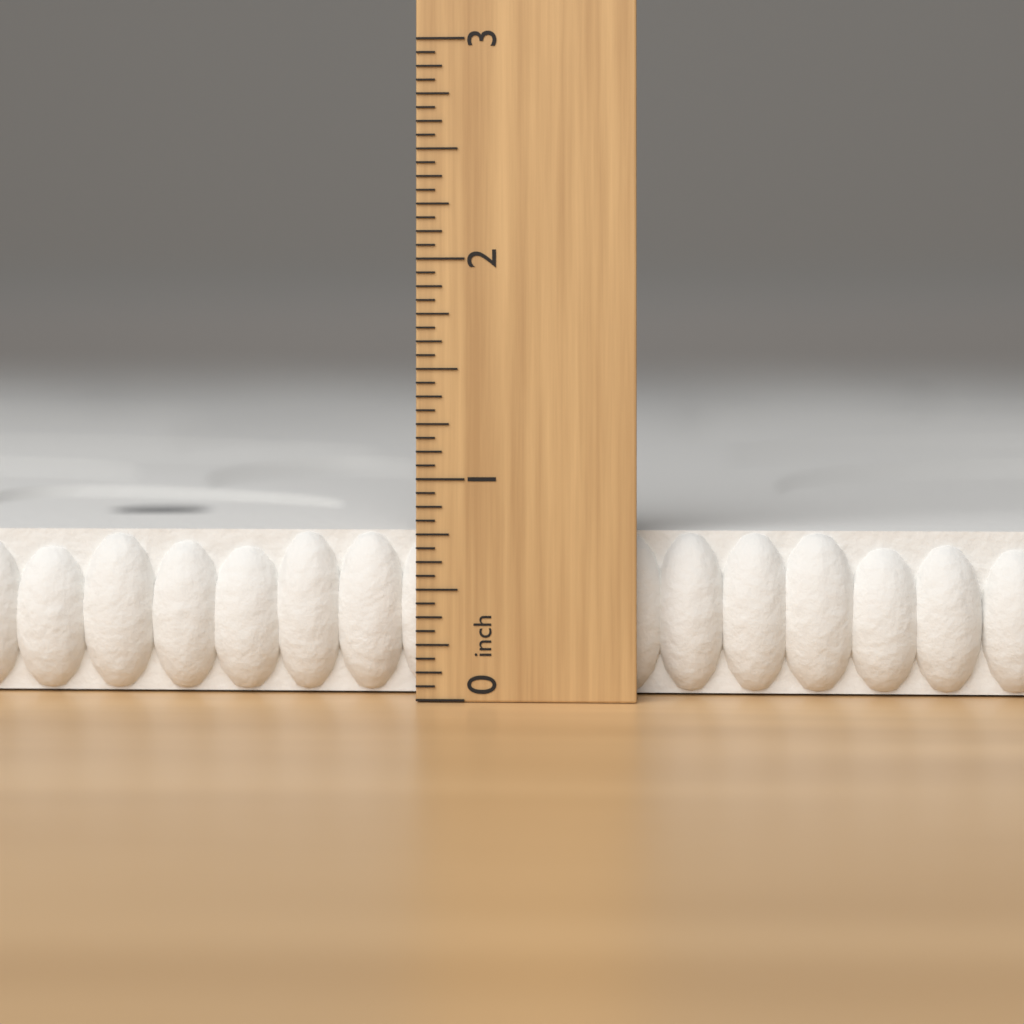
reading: 0.7500 inch
